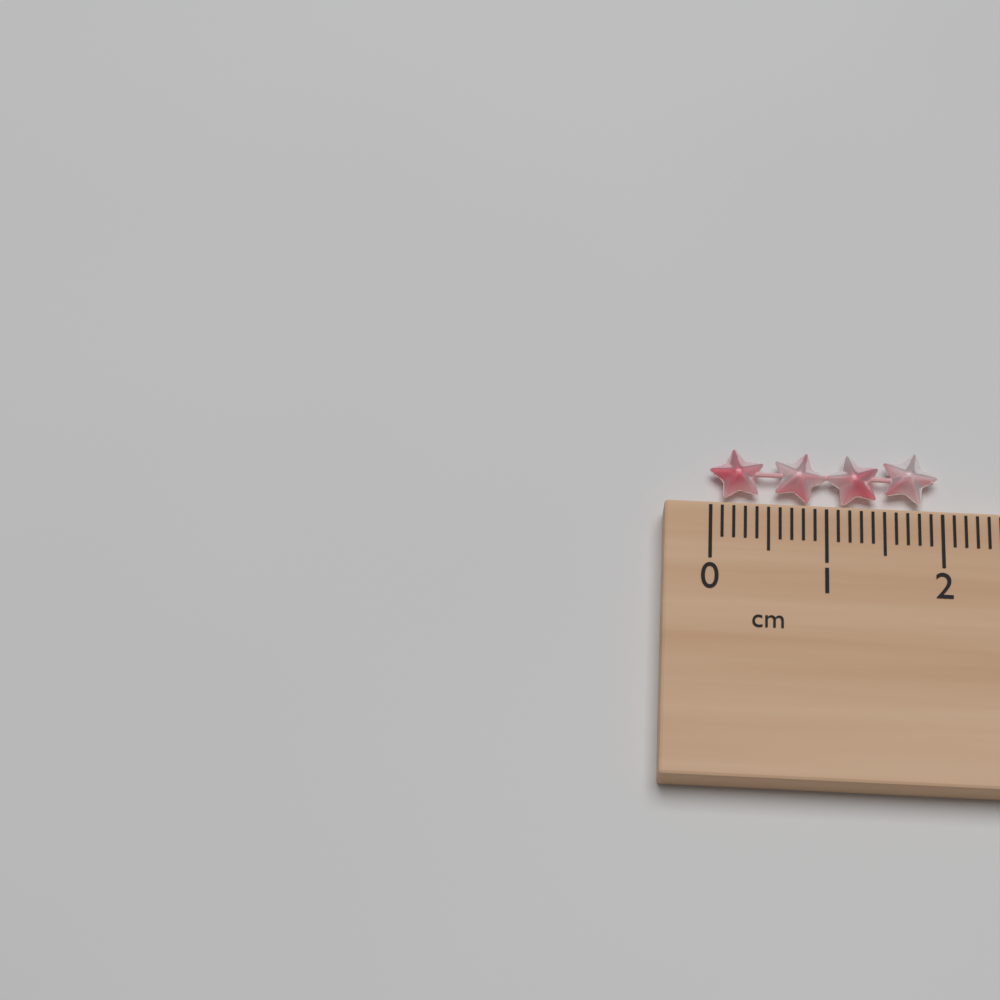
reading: 2.0 cm
